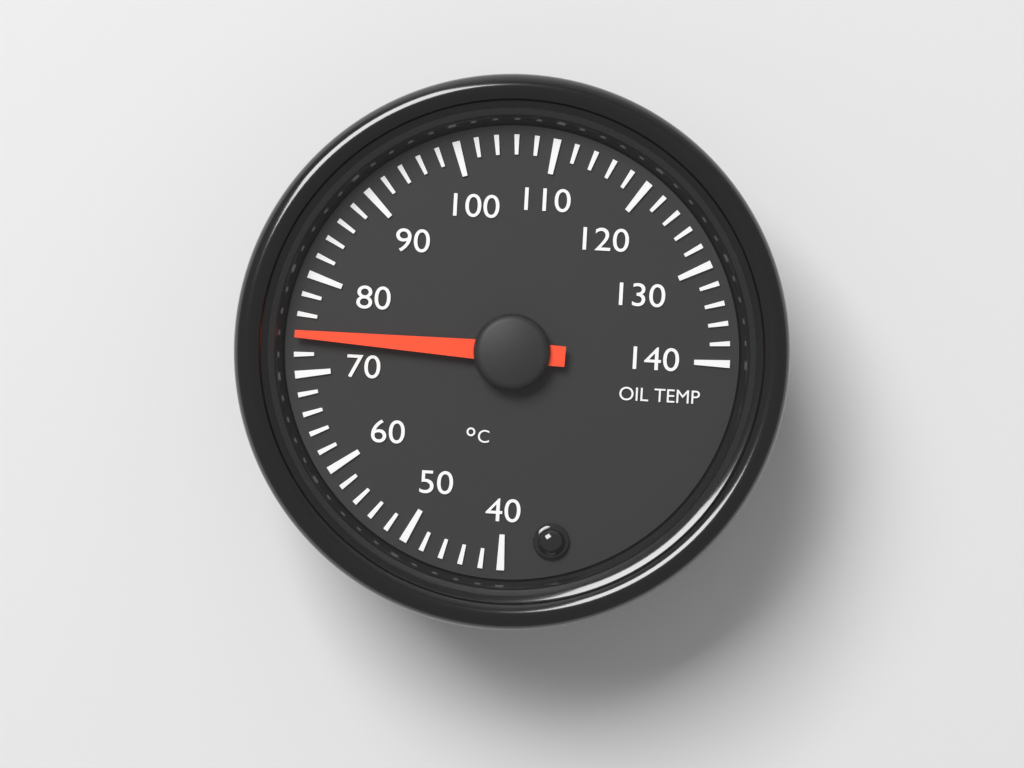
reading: 74 °C
